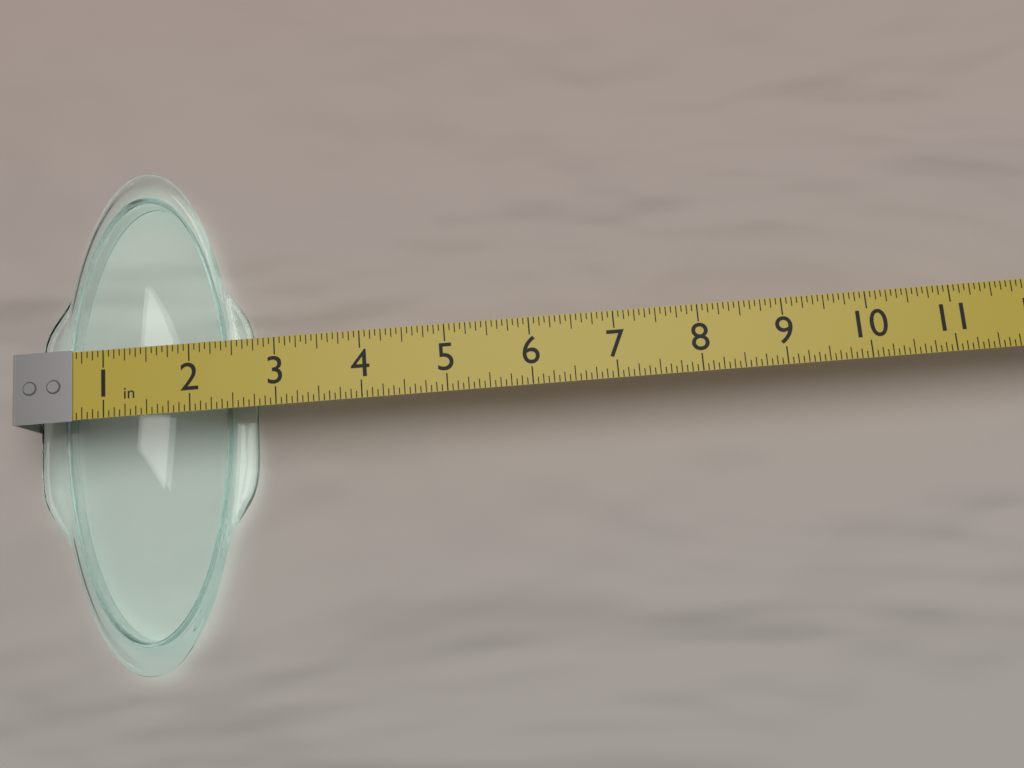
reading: 2.6250 in
